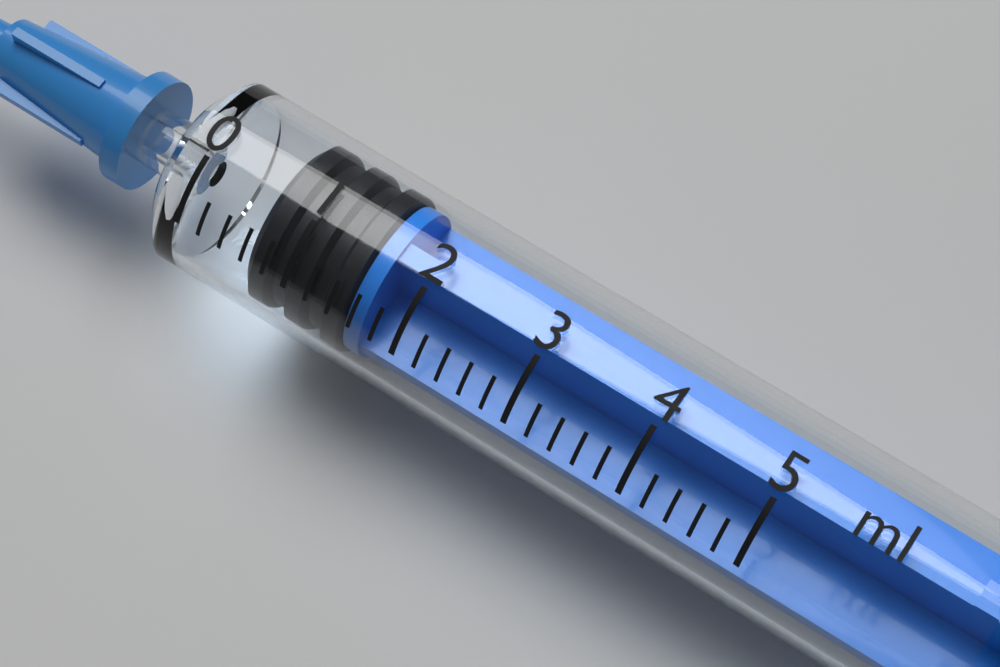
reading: 0.6 ml
